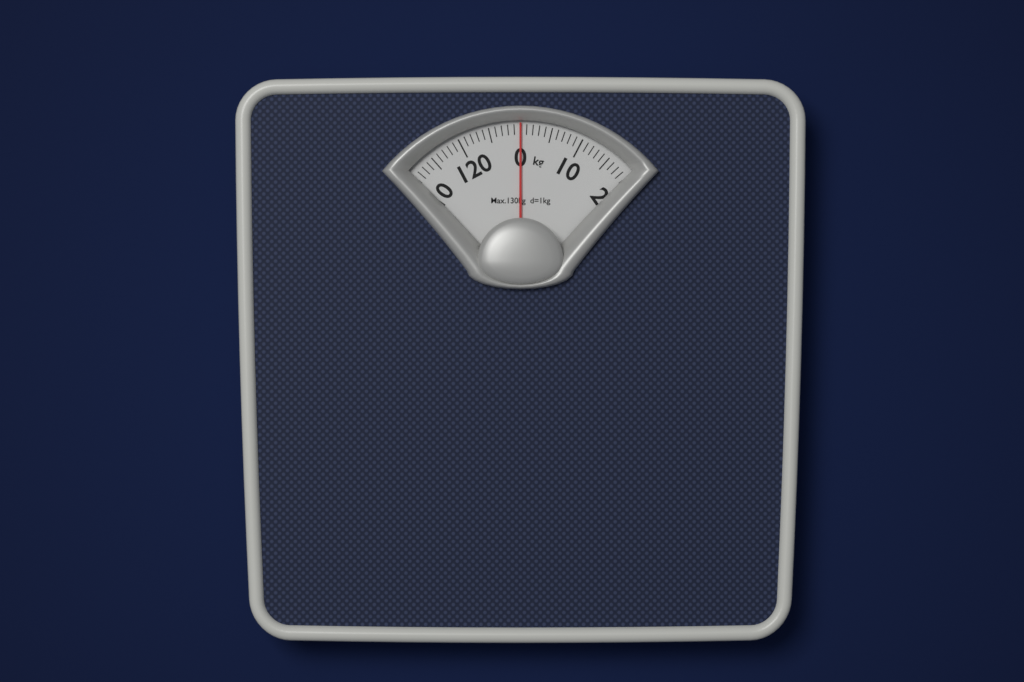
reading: 0 kg
